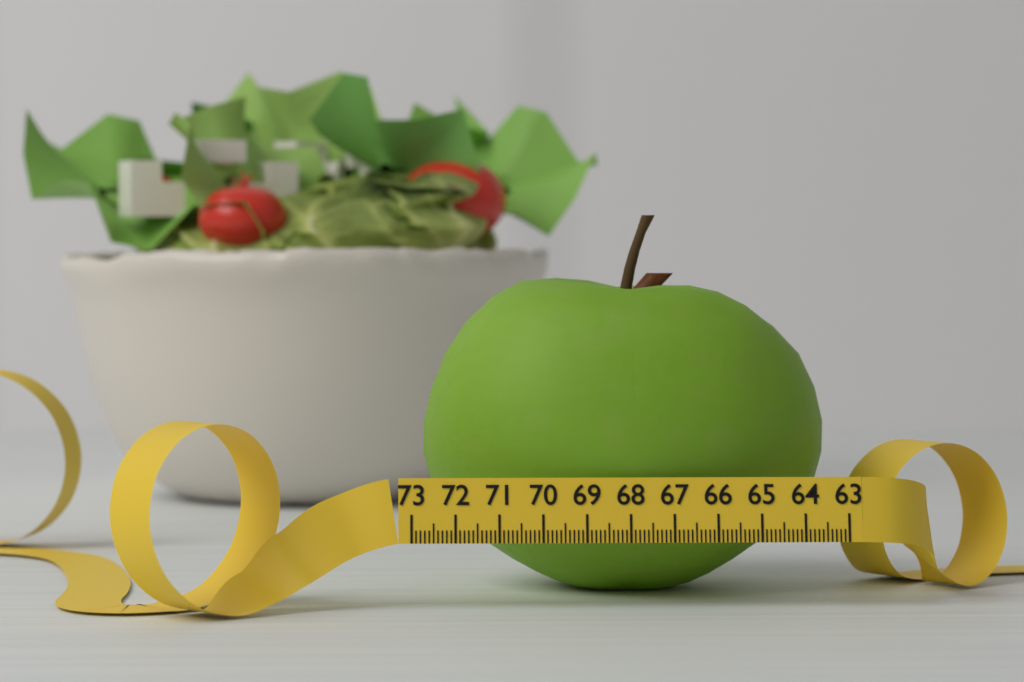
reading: 72.7 (no unit)
